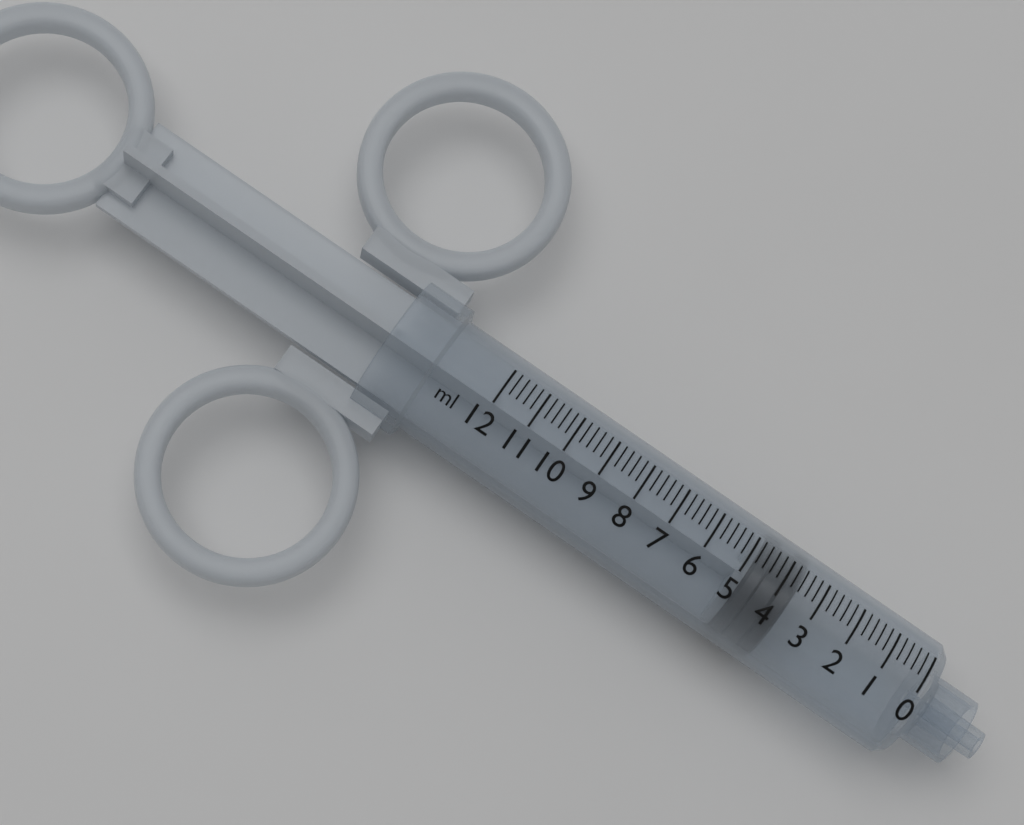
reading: 3.6 ml
